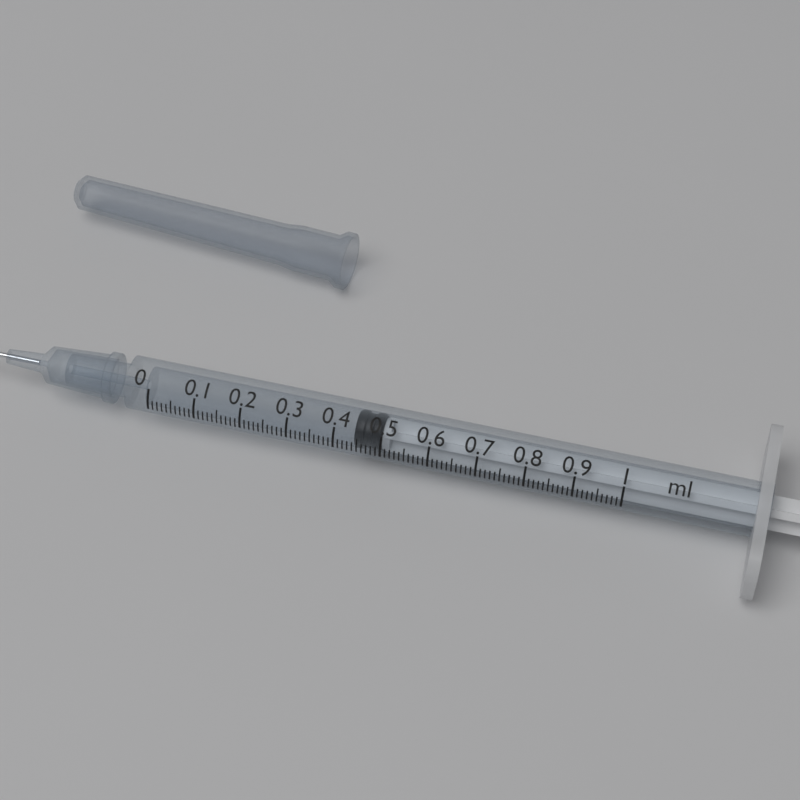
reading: 0.44 ml
